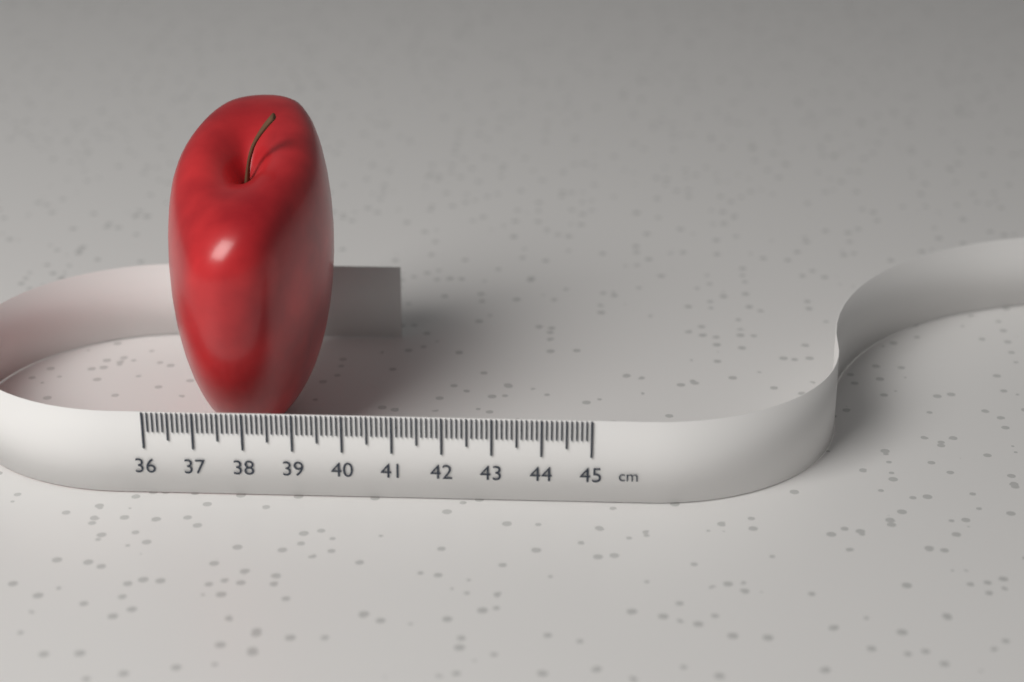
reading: 39.4 cm
